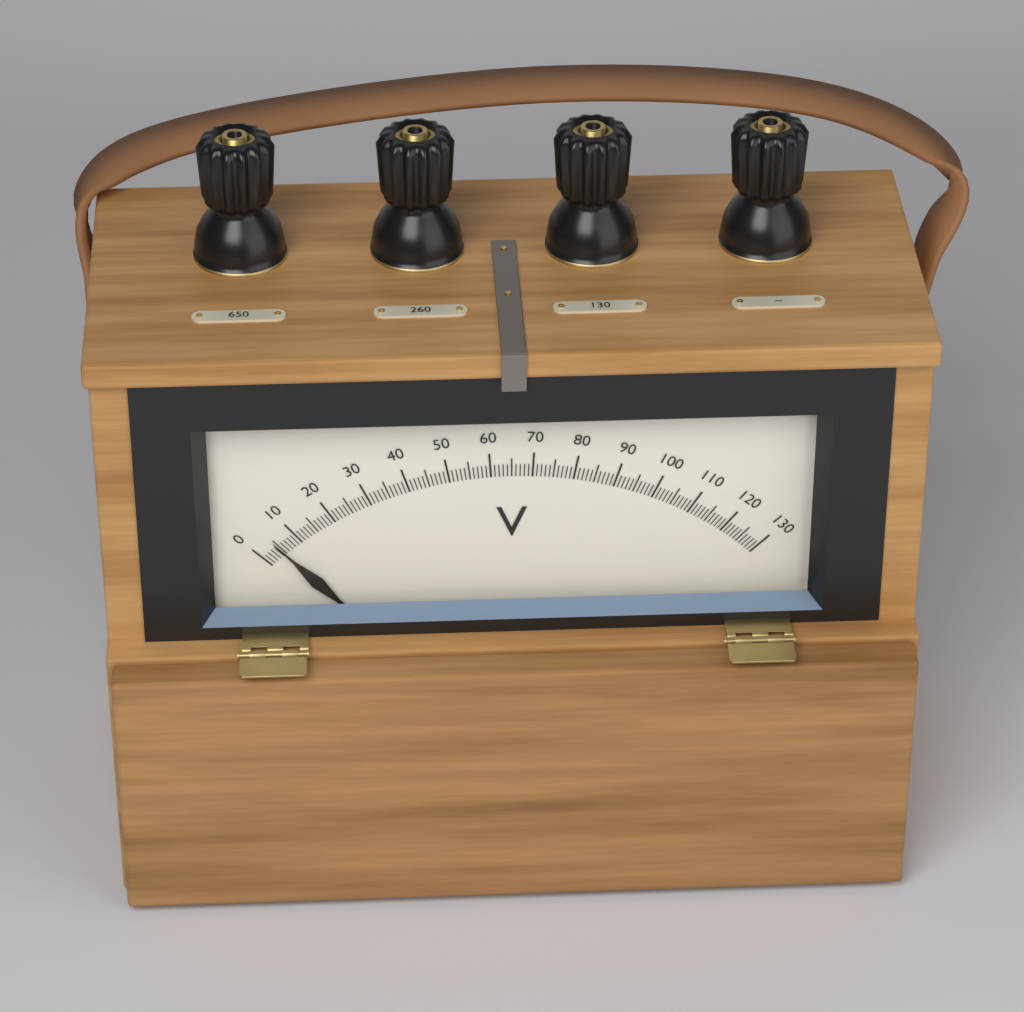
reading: 5 V
